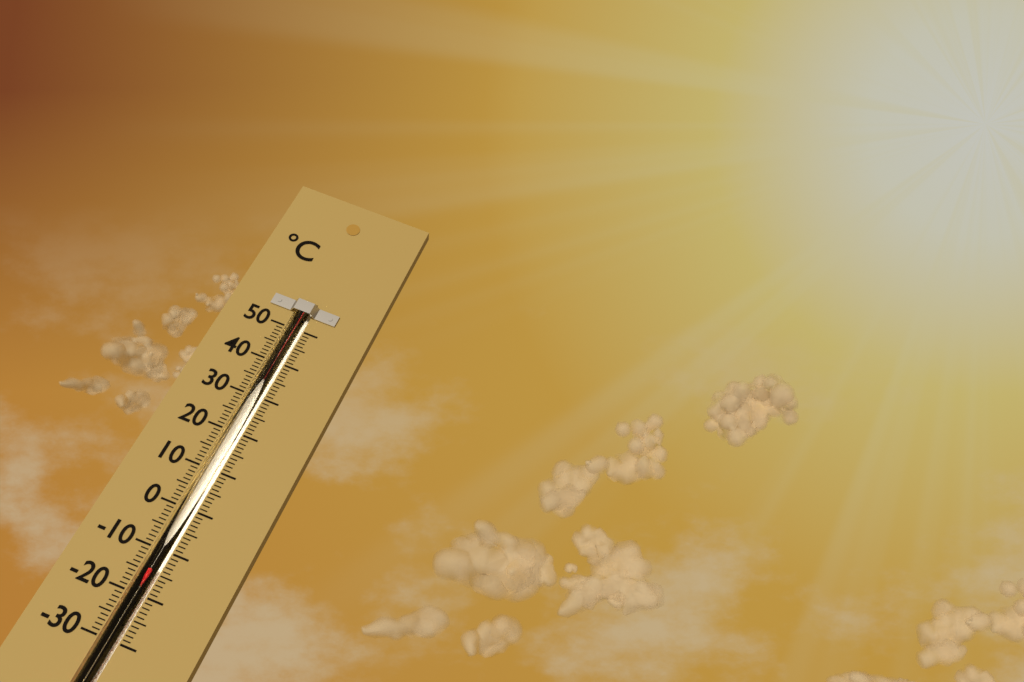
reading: -14 °C
